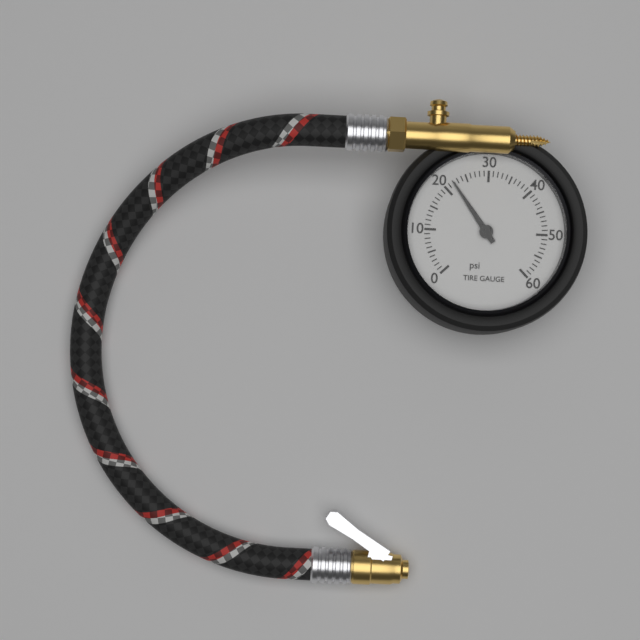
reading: 22 psi
